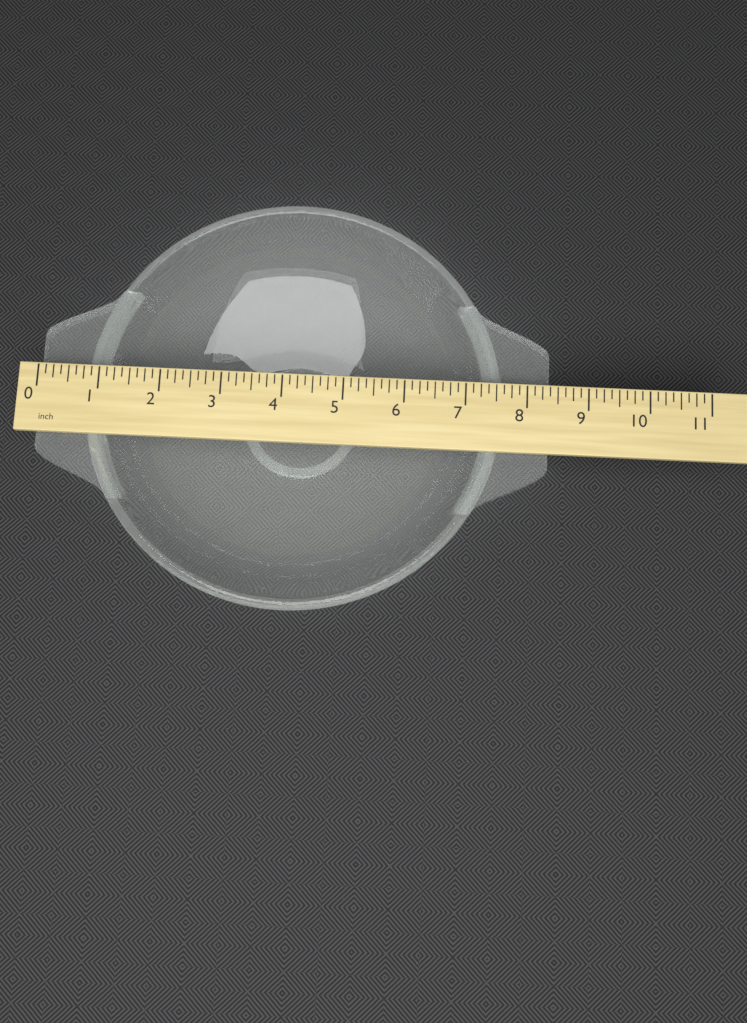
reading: 8.375 inch
